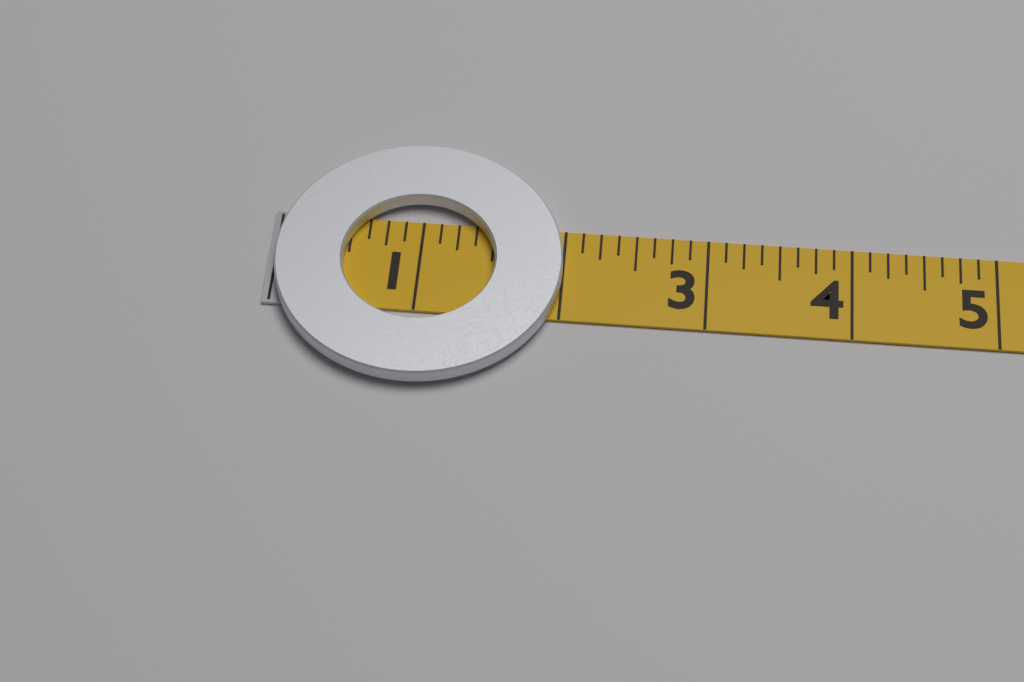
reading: 2.000 (no unit)
